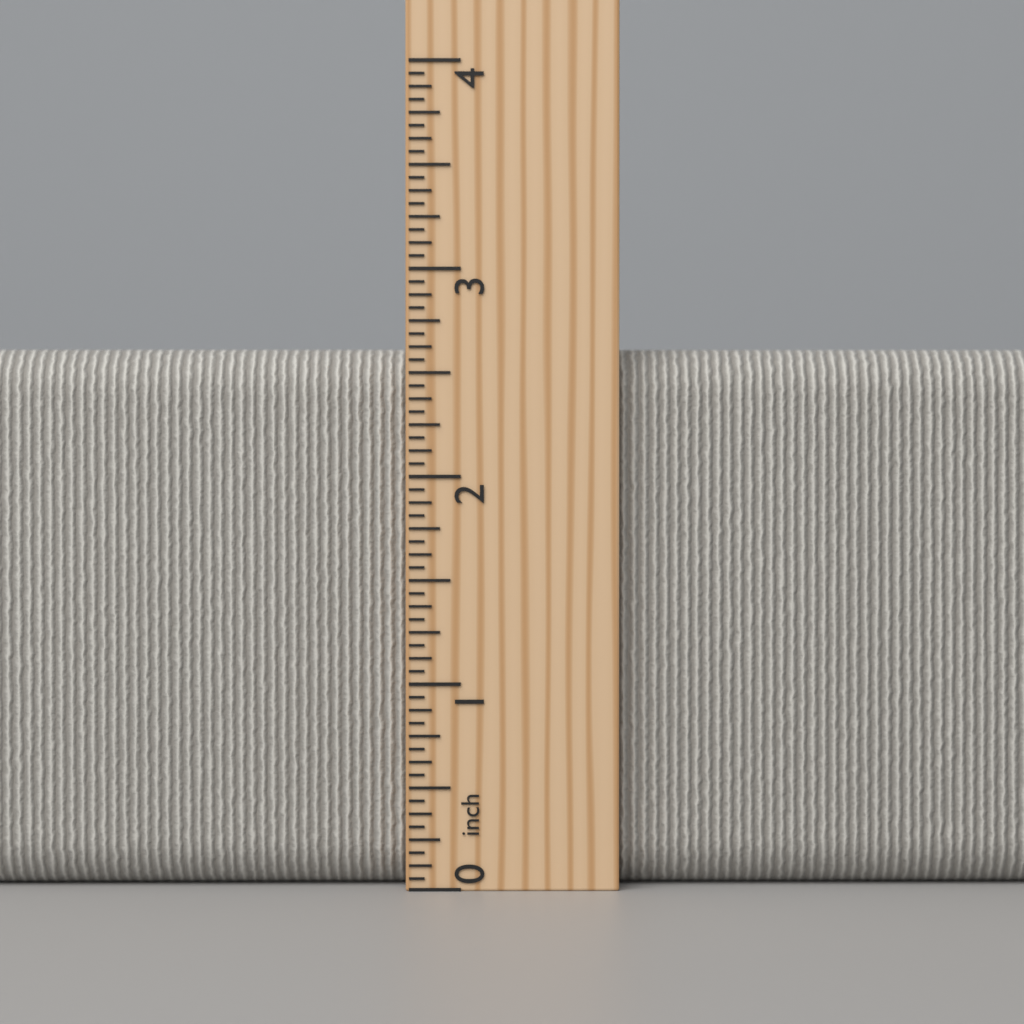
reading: 2.6250 inch
